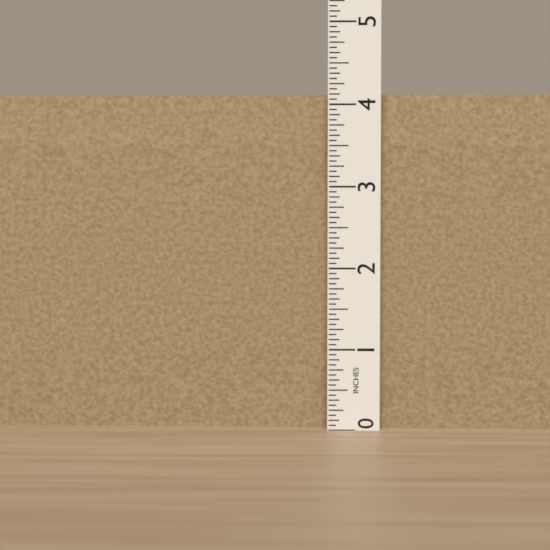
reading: 4.1250 in
